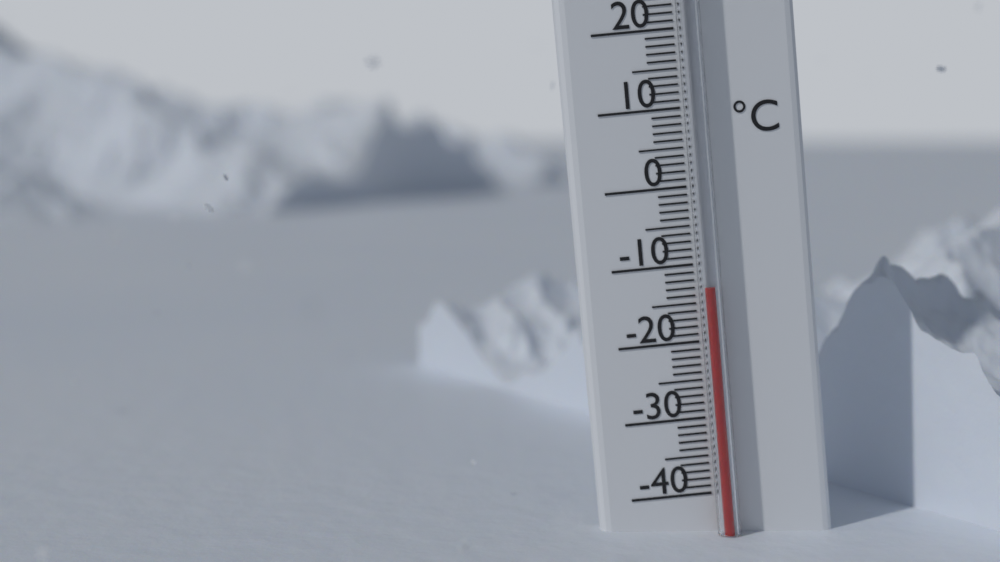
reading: -13 °C
